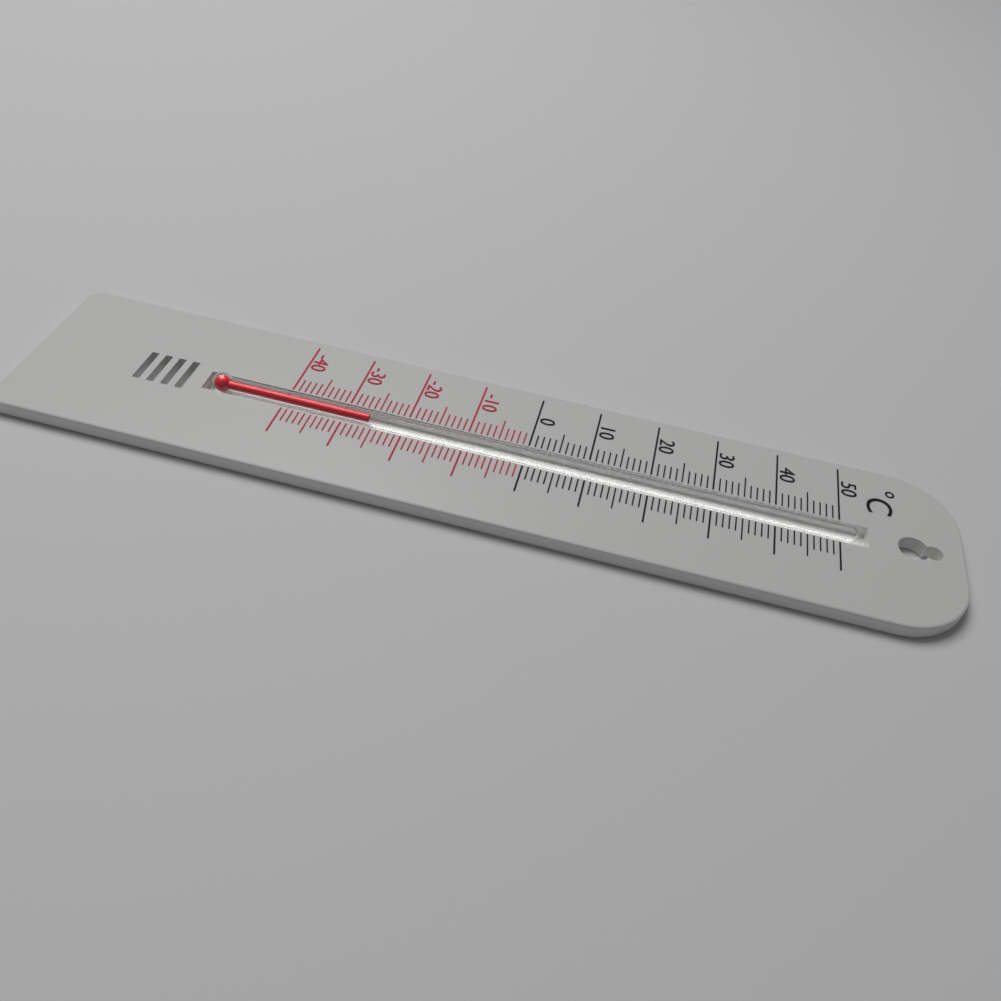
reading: -26 °C
